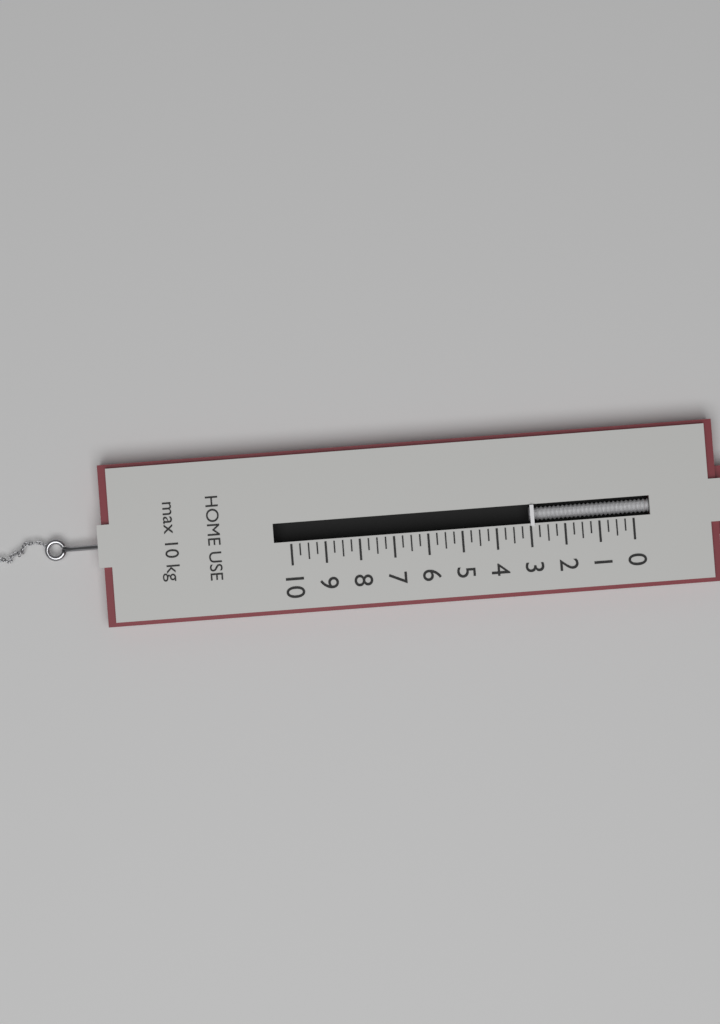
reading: 3.00 kg
